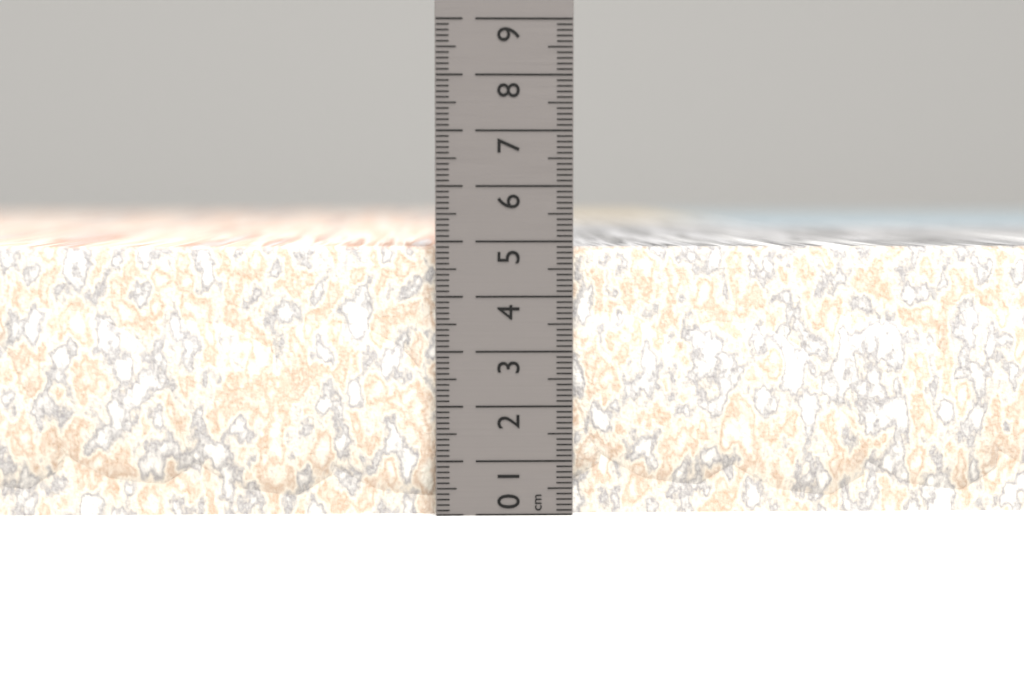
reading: 4.9 cm
